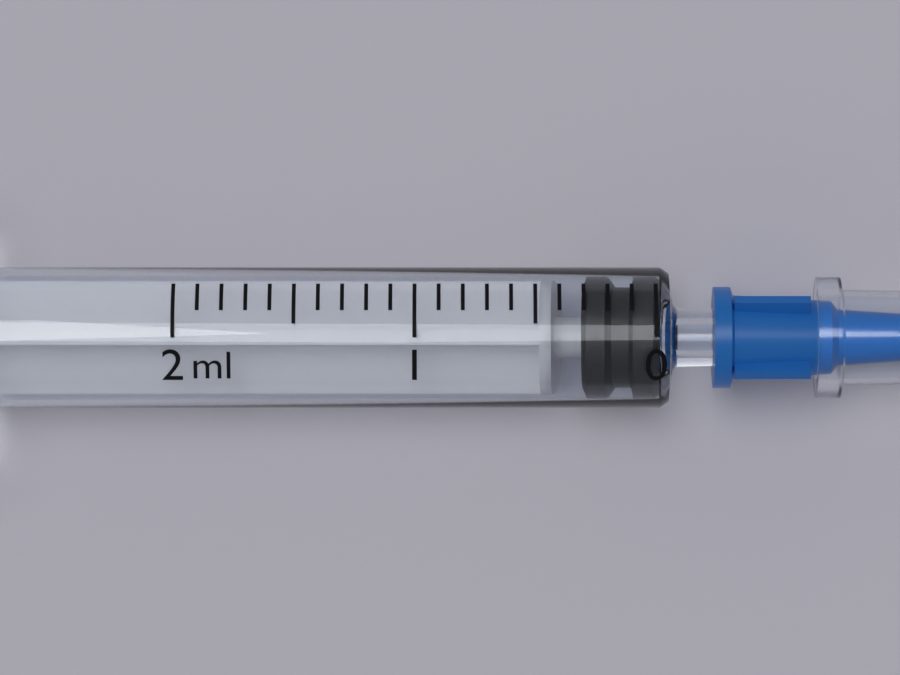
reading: 0.0 ml
